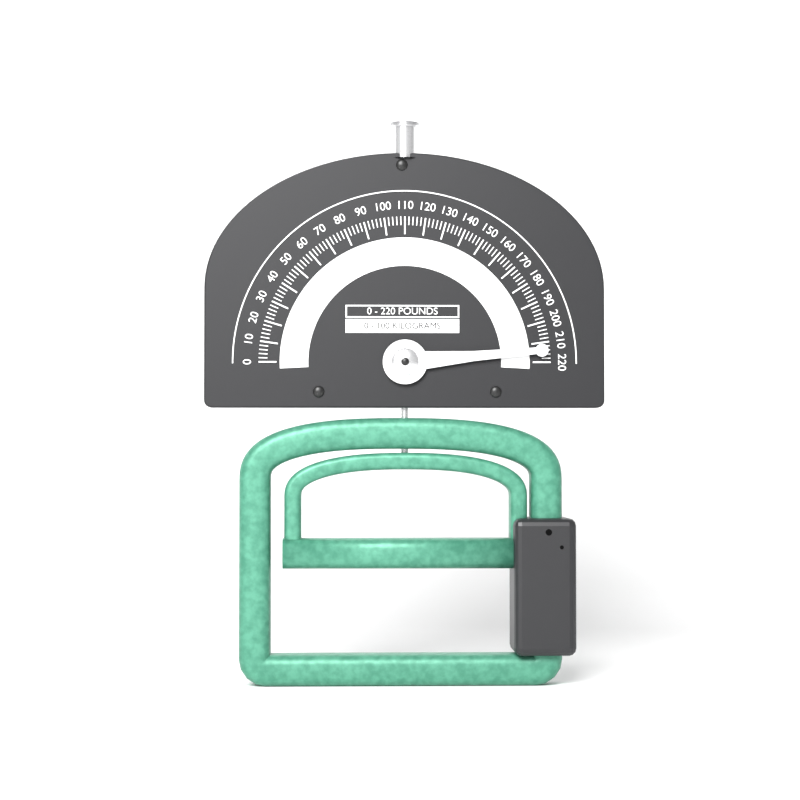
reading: 214 lb
